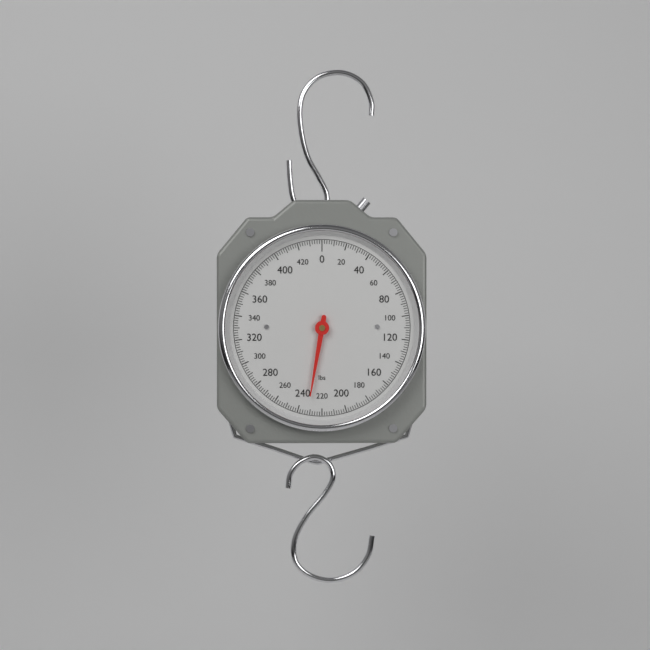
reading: 232 lbs
